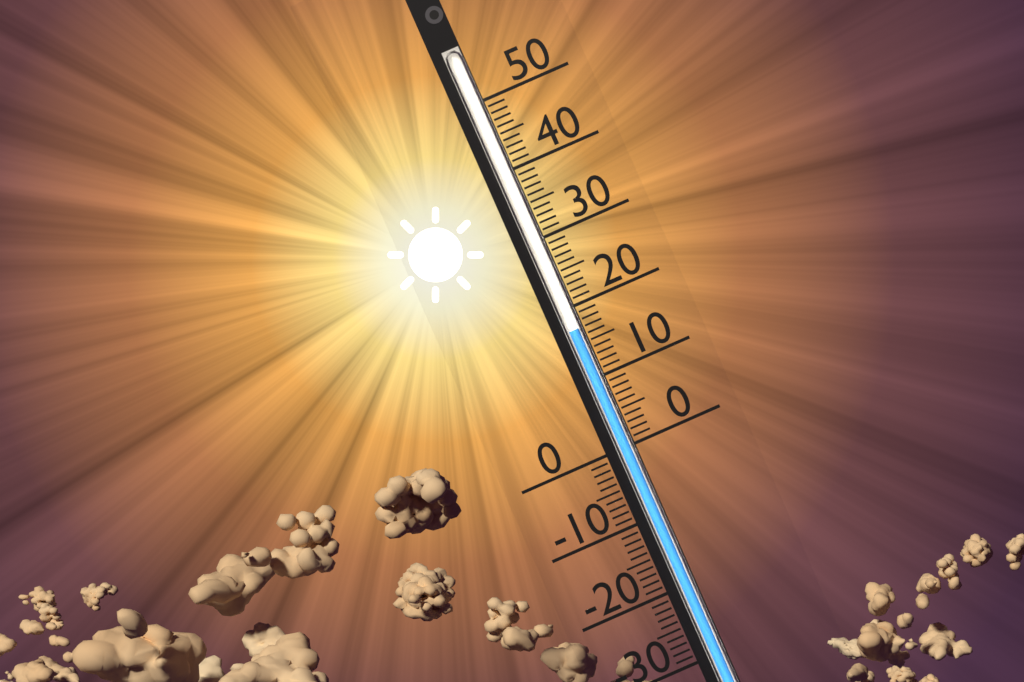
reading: 17 (no unit)
